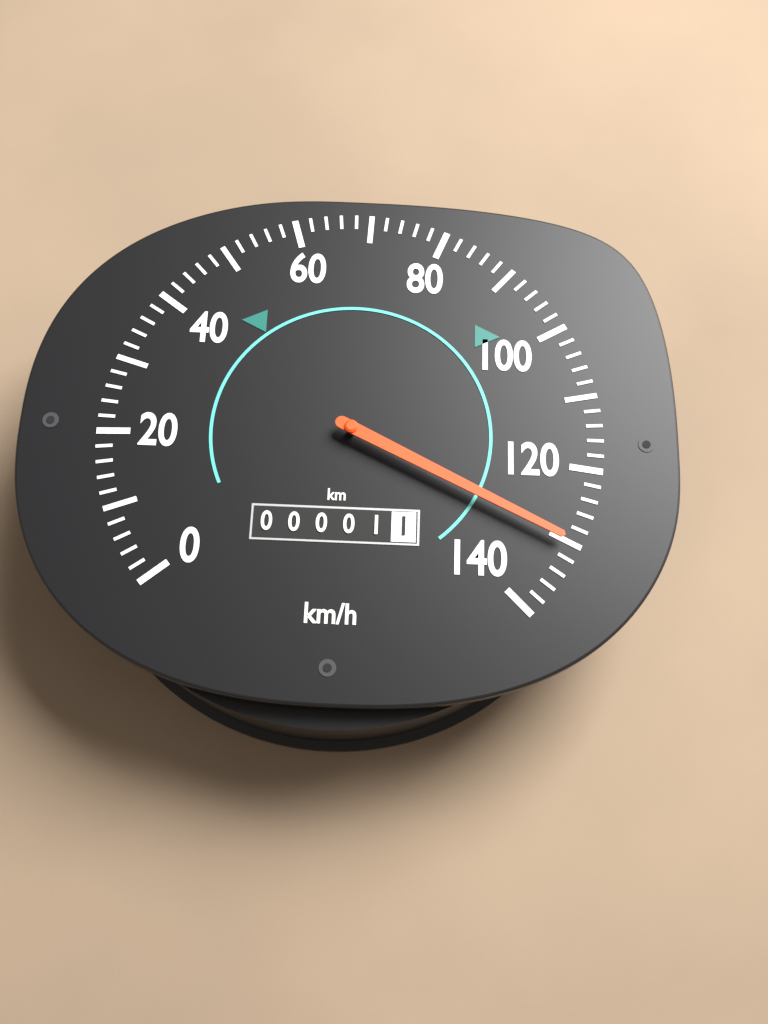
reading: 130 km/h
